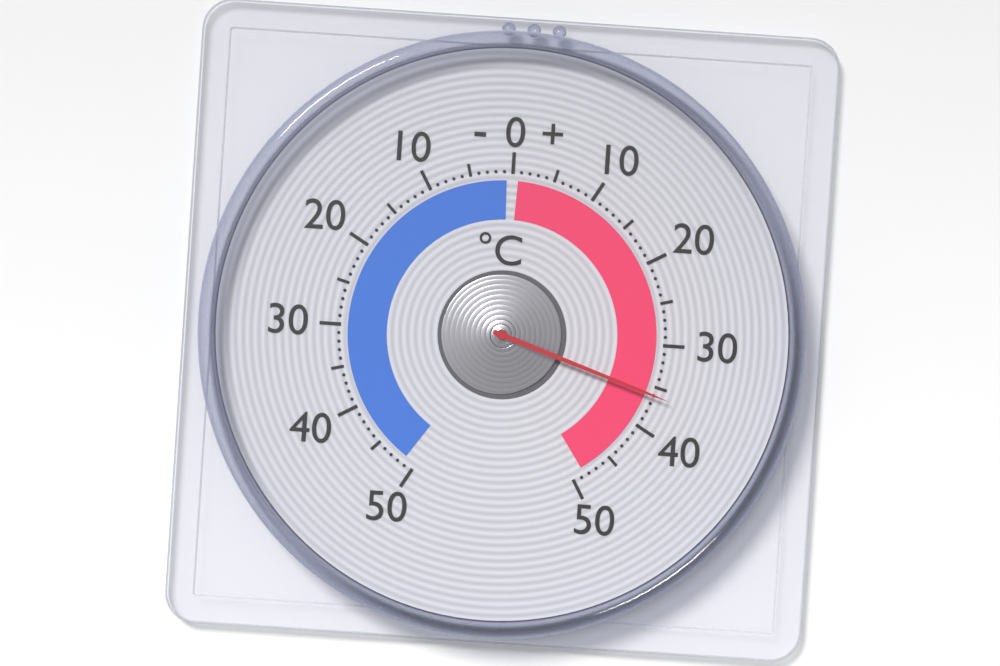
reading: 36 °C
